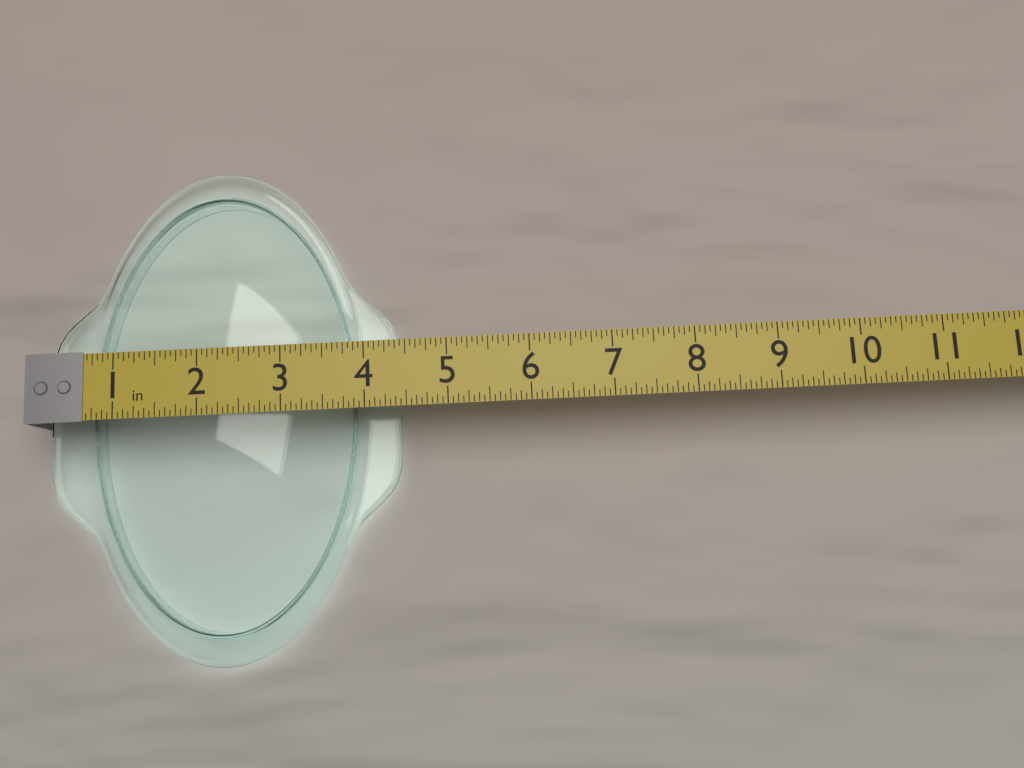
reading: 4.3750 in
